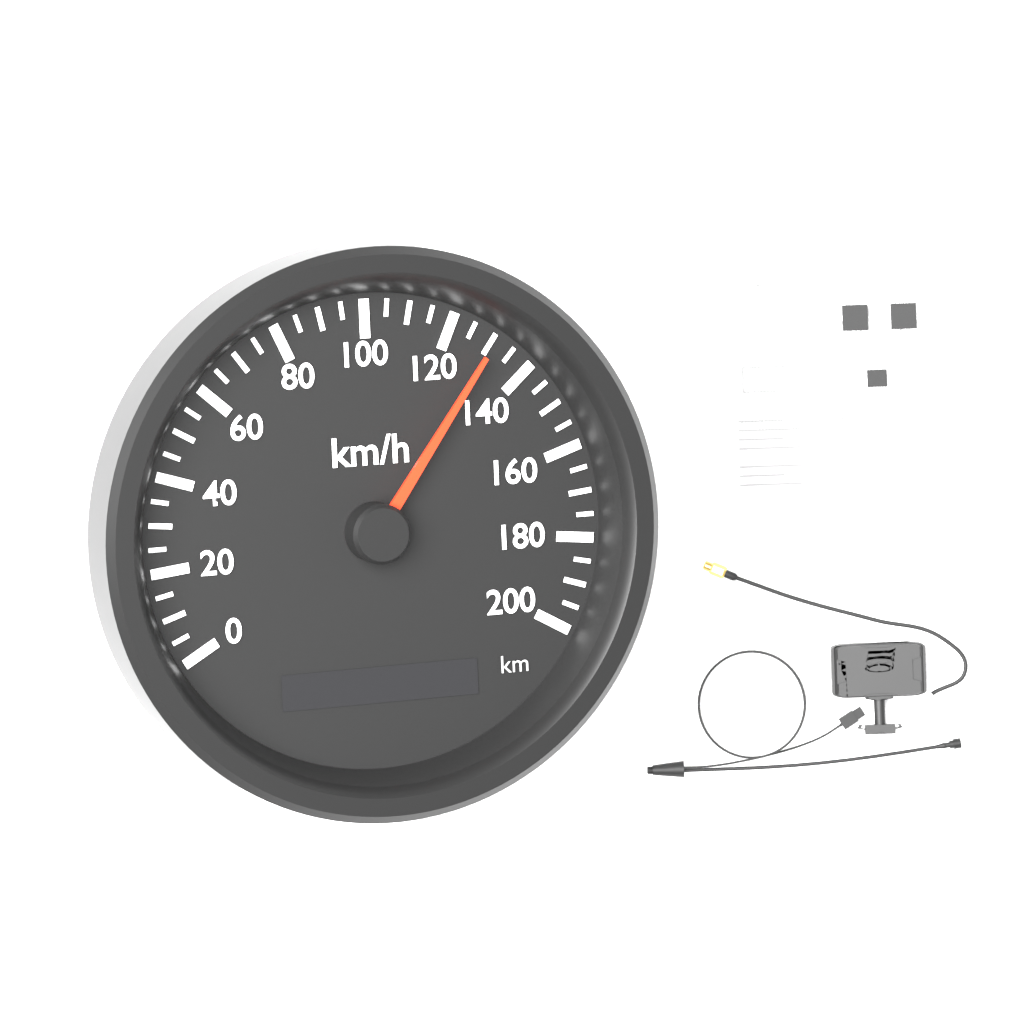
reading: 130 km/h
